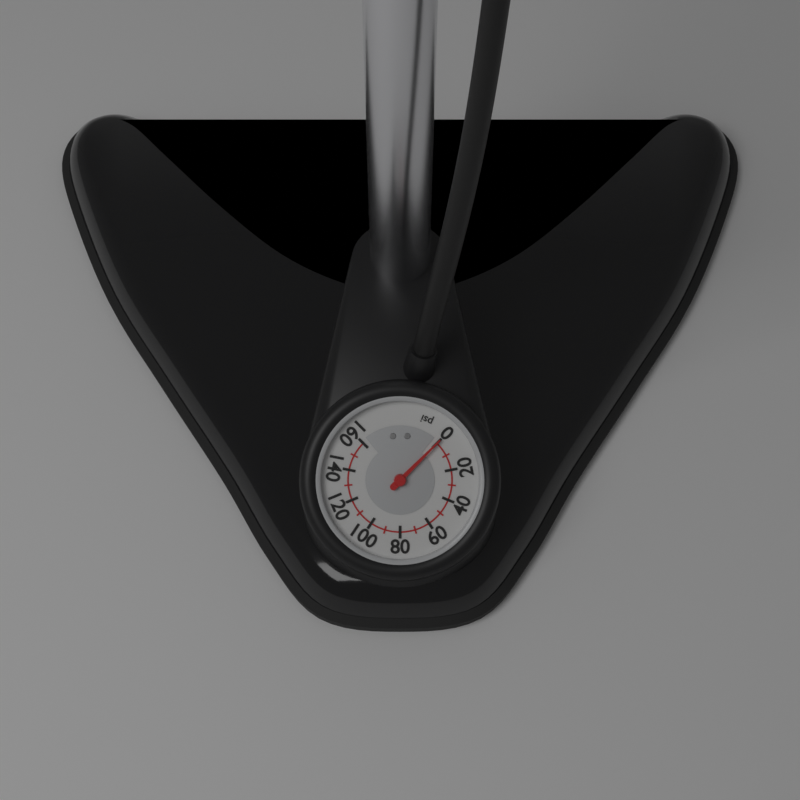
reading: 0 psi
